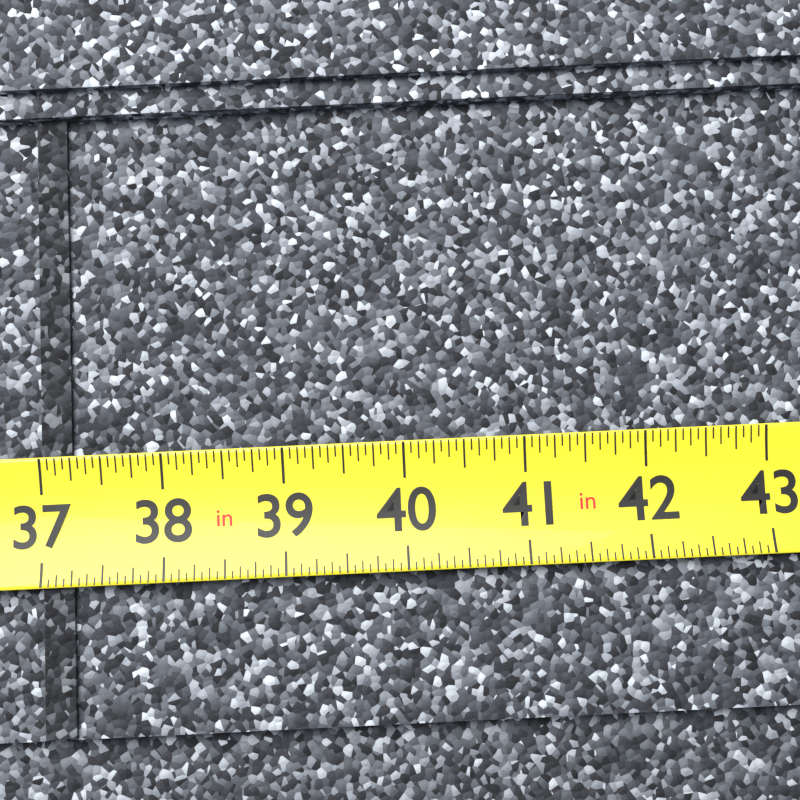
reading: 37.2500 in
